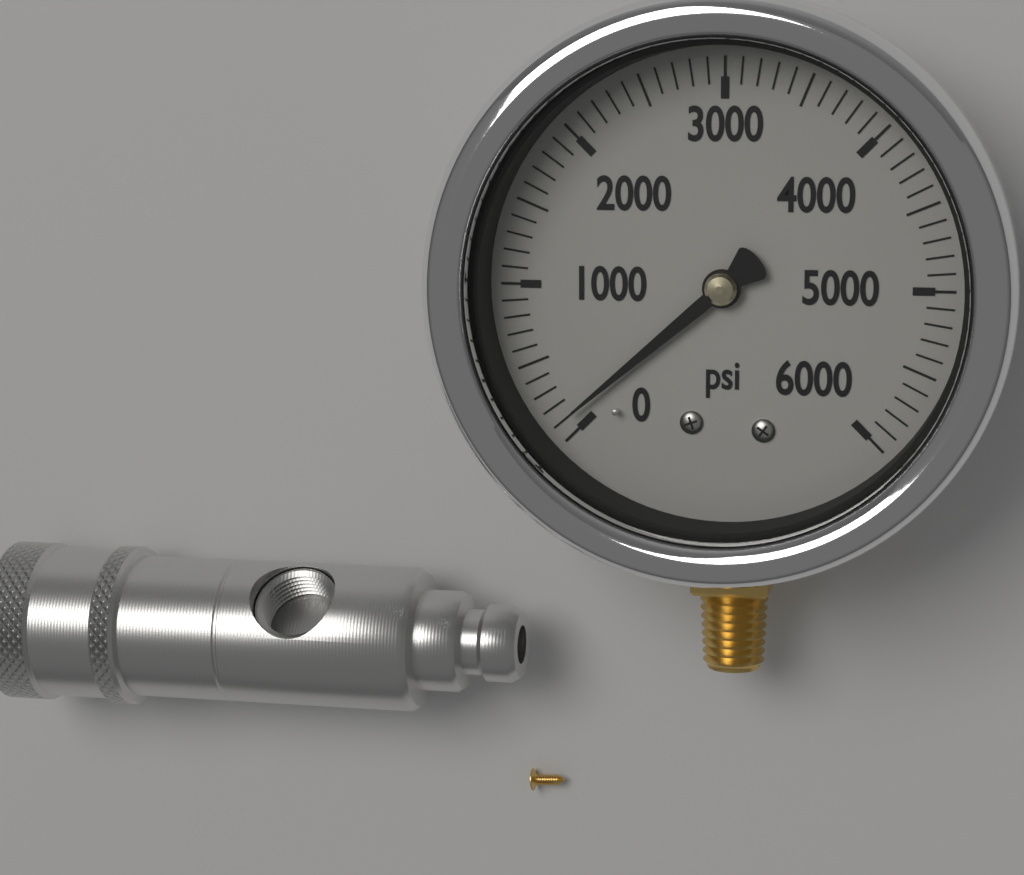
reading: 100 psi
